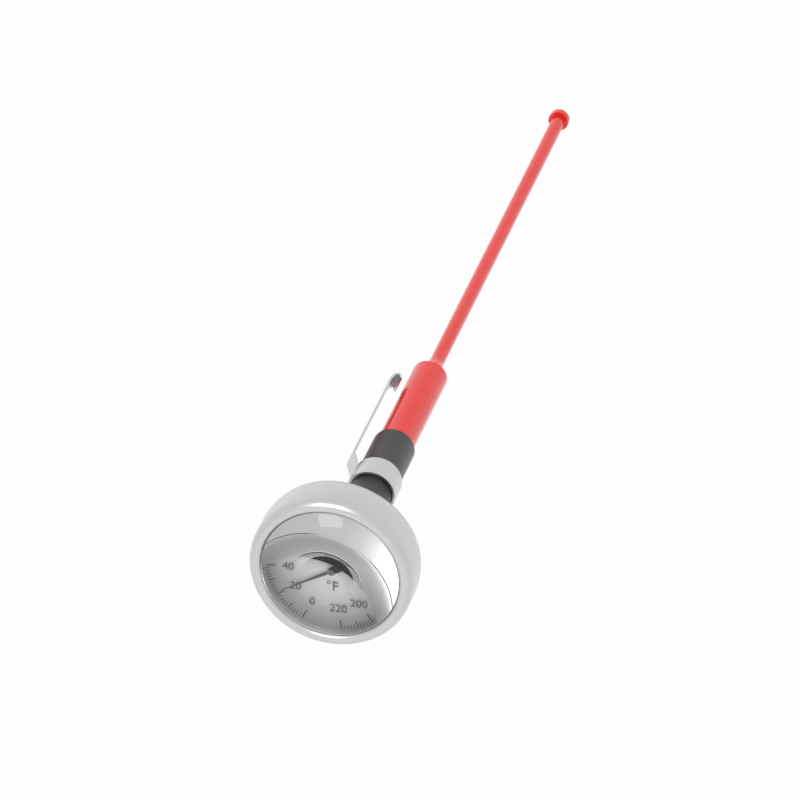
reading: 22 °F
